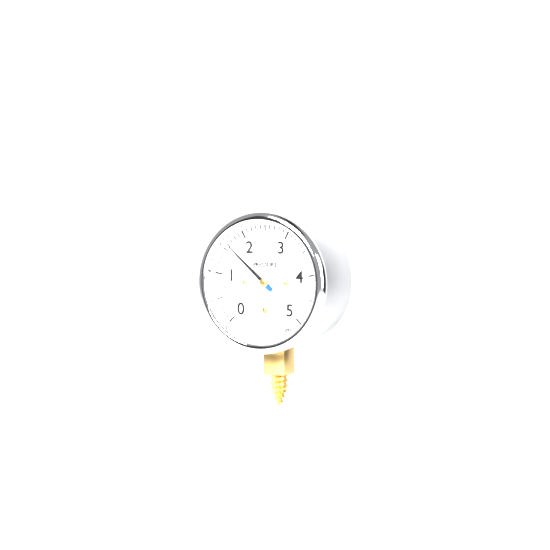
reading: 1.6 psi
